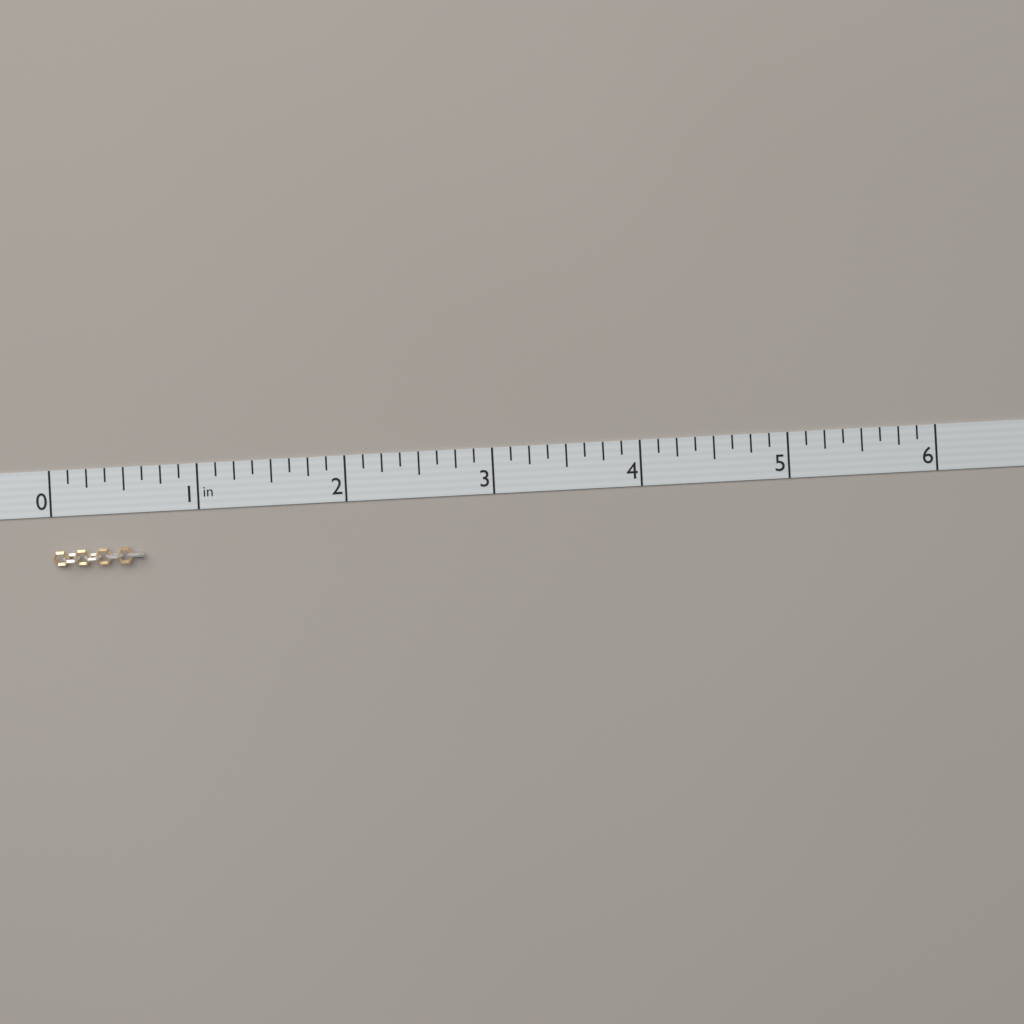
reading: 0.625 in
